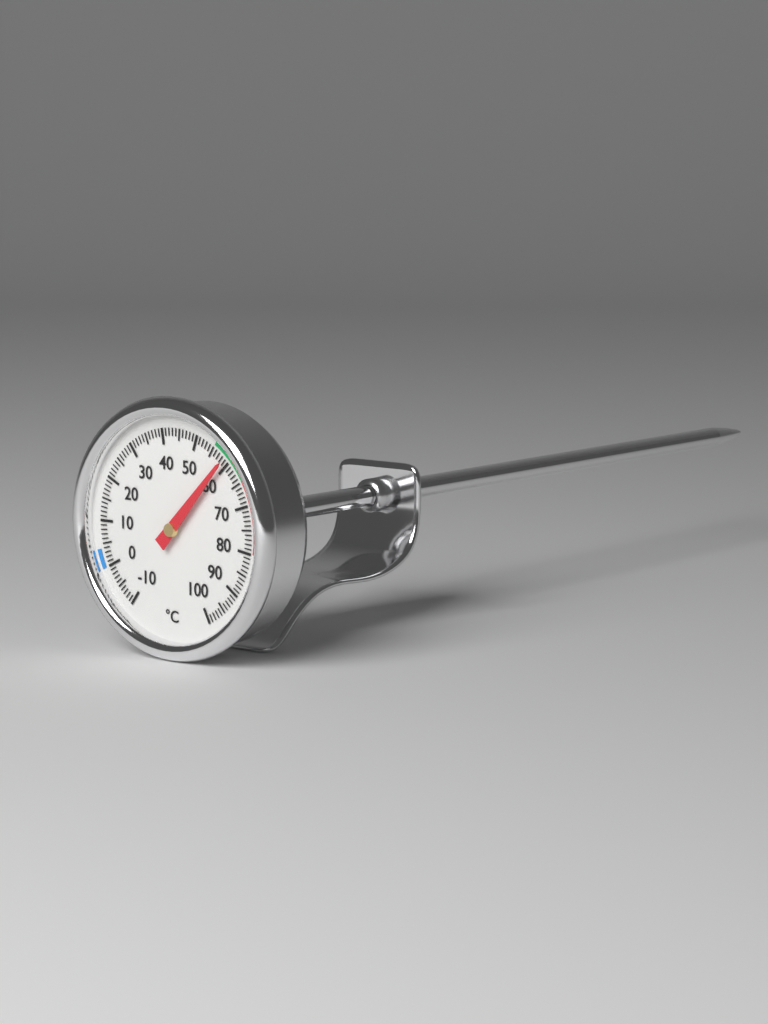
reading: 59 °C
